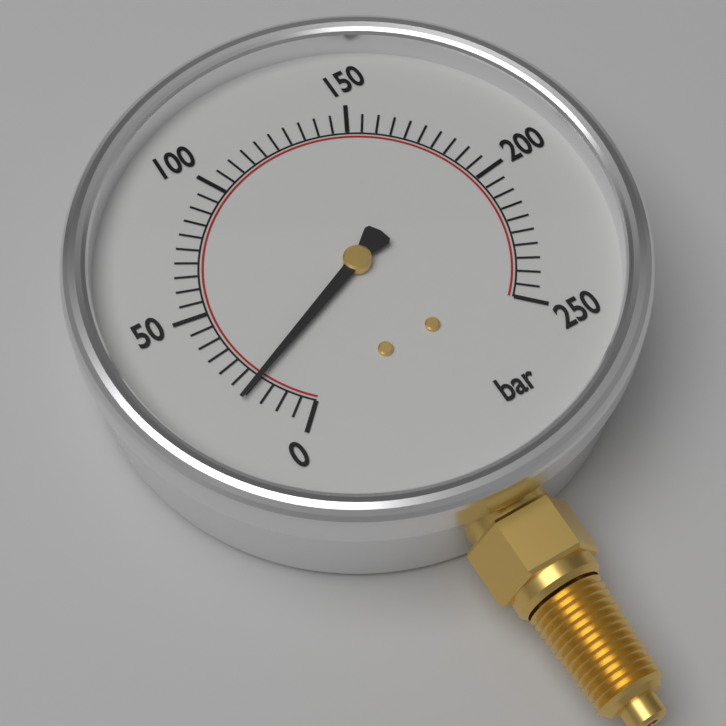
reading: 20 bar
